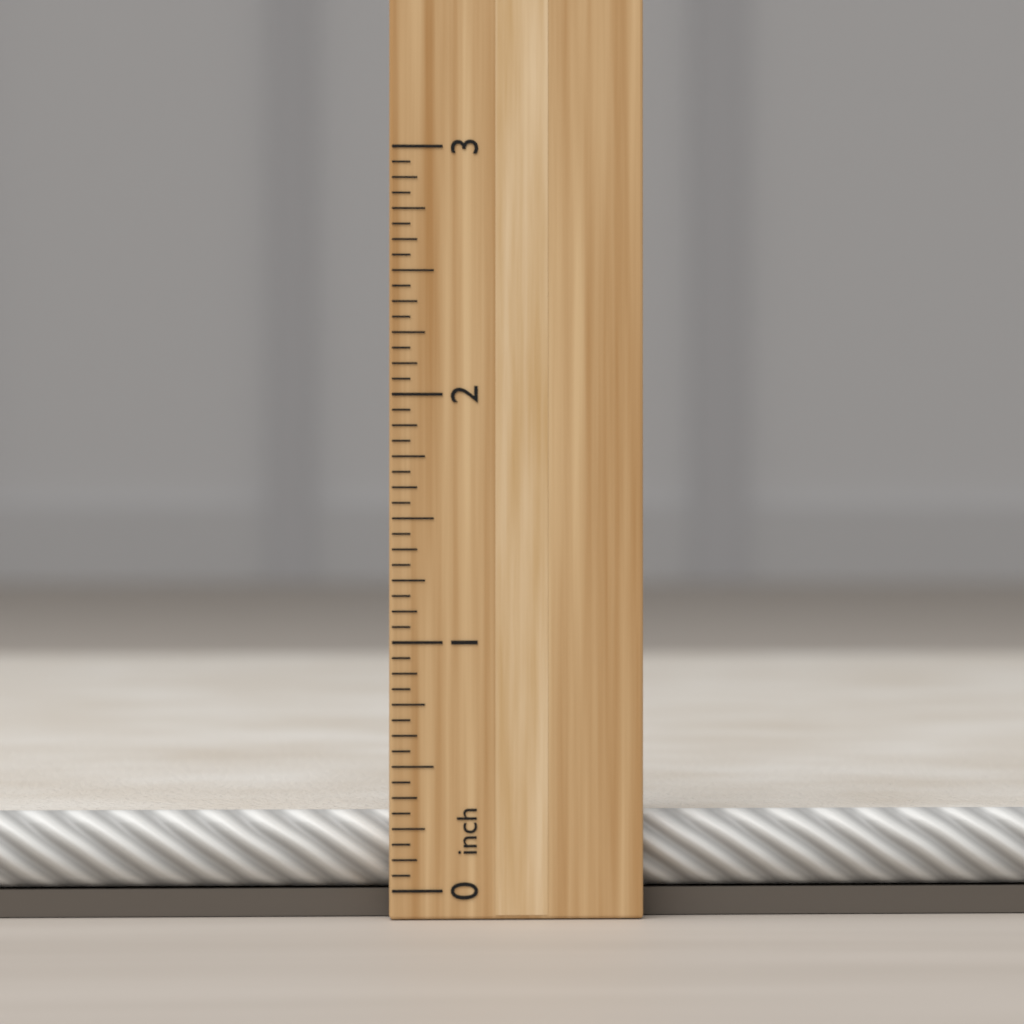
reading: 0.3125 inch
